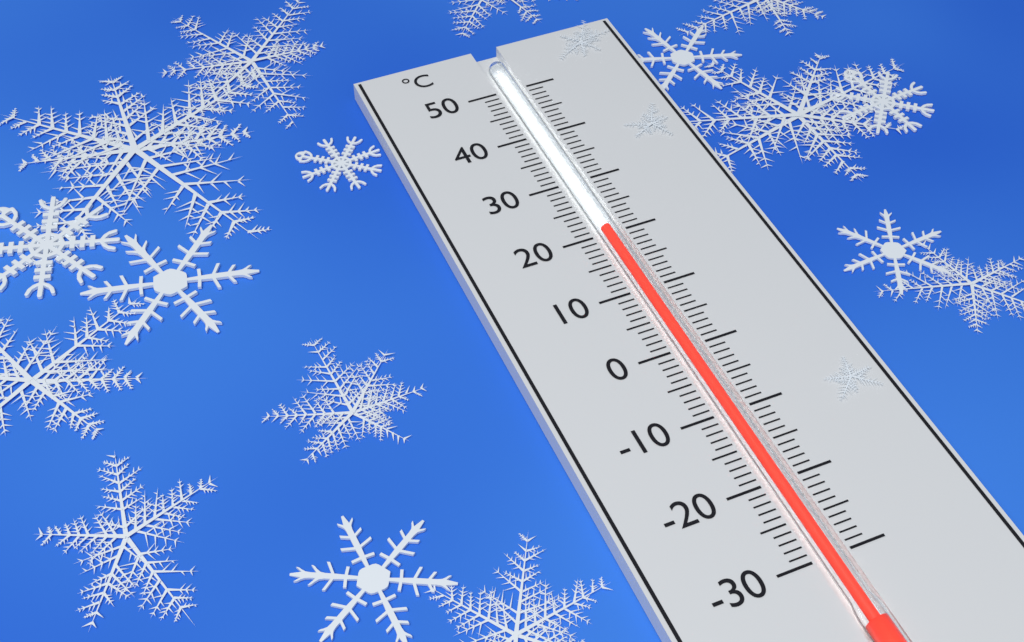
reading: 21 °C
